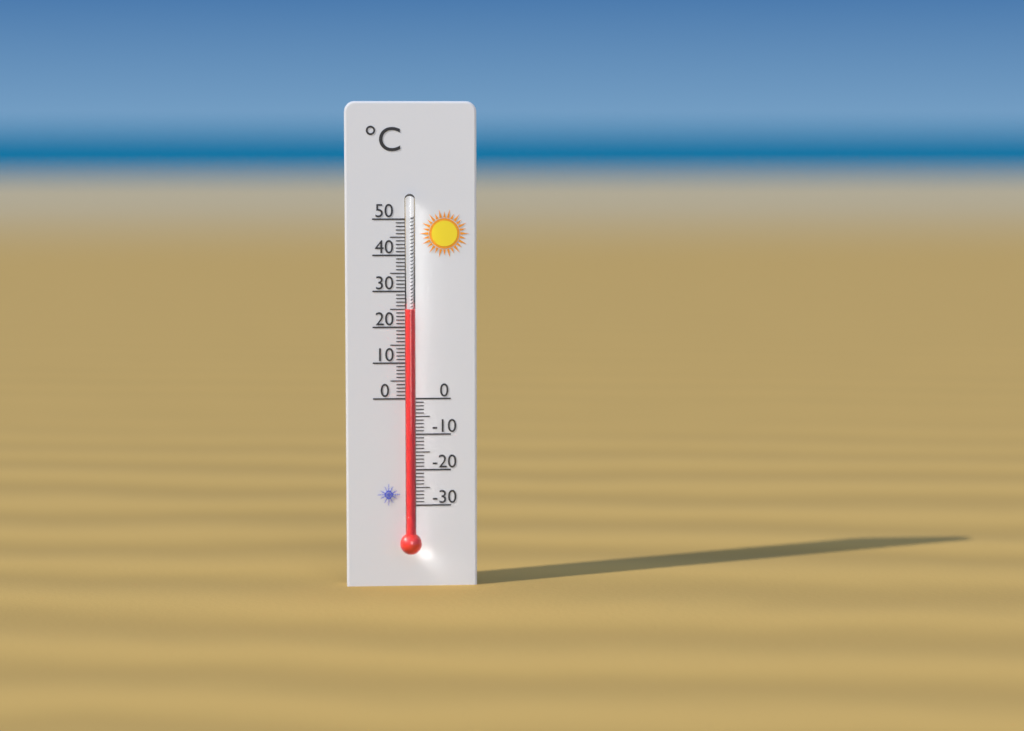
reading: 25 °C
